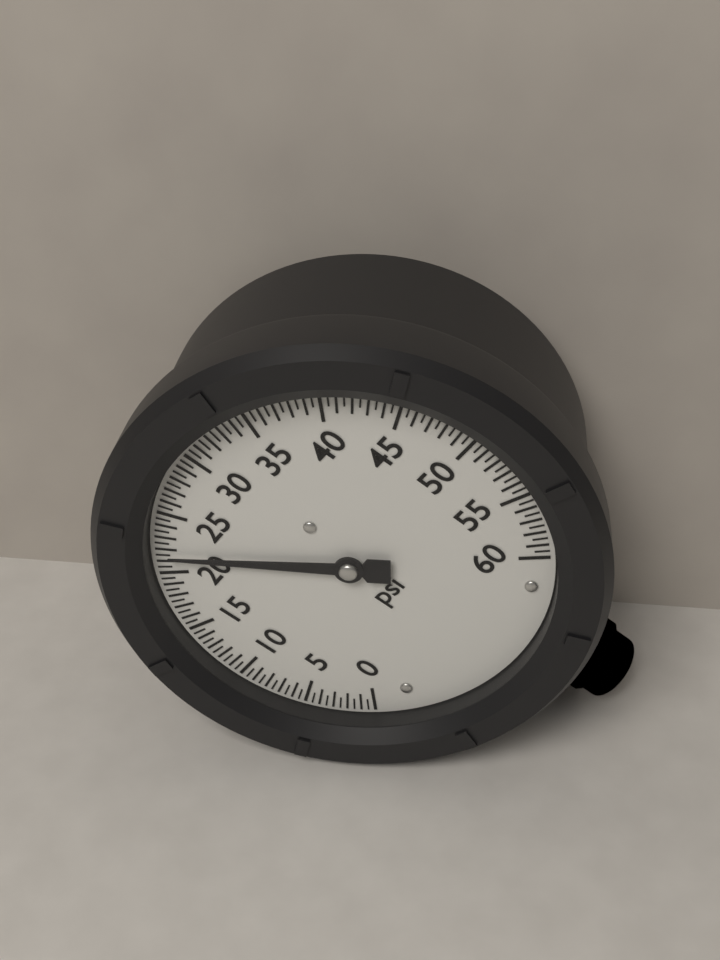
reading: 21.5 psi
